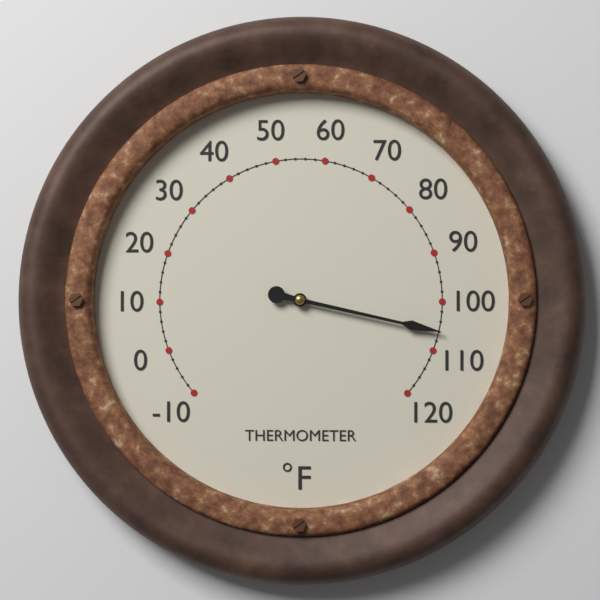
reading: 106 °F
